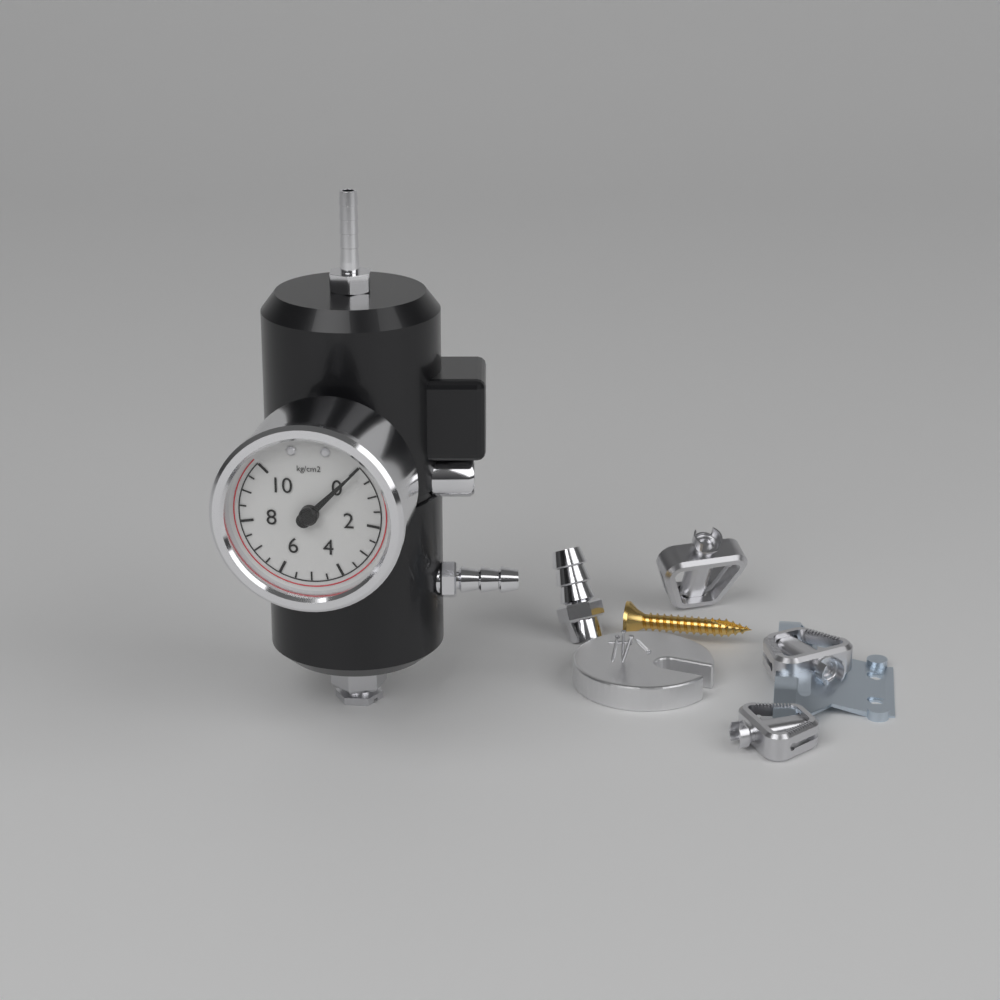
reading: 0.0 kg/cm²
